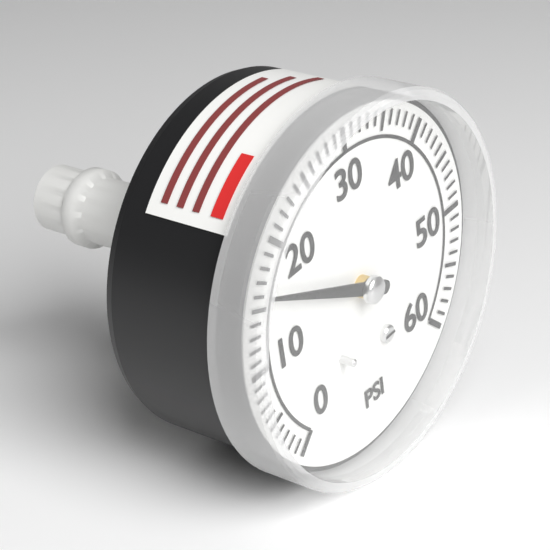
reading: 16 psi
